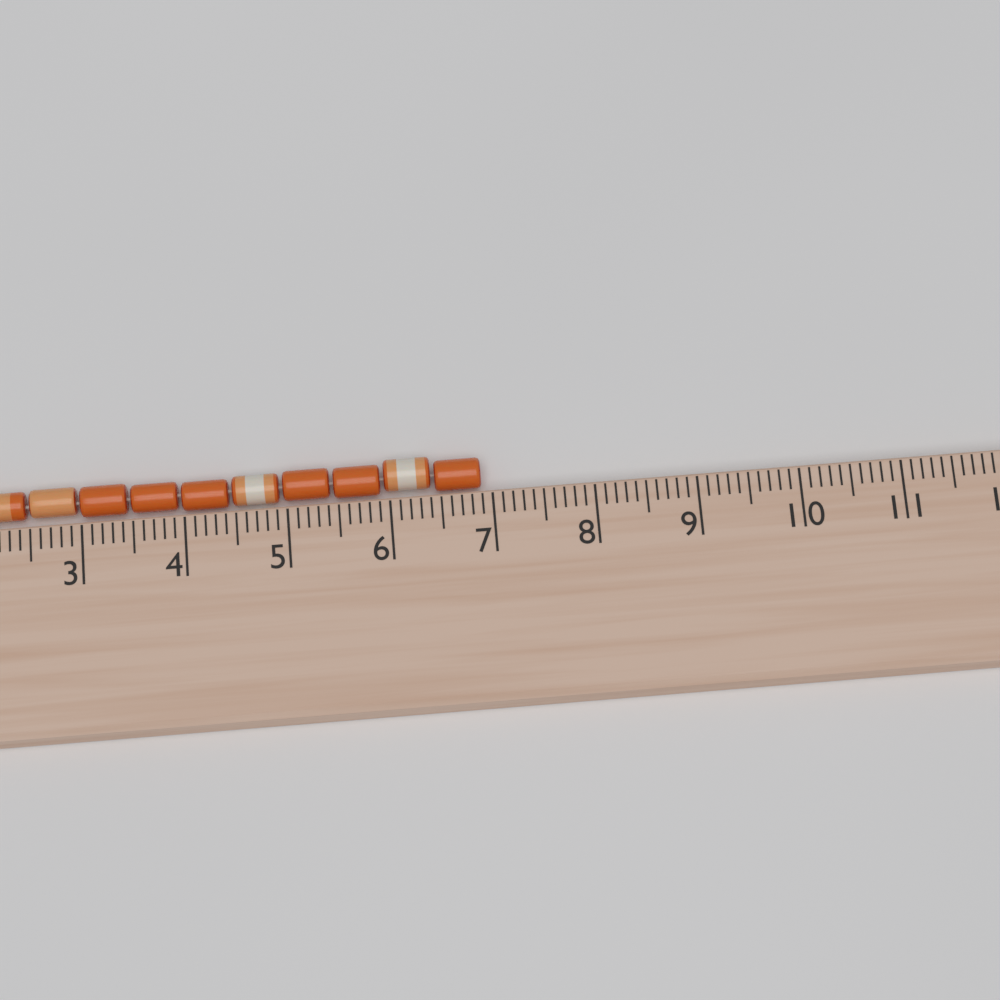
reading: 6.9 cm
